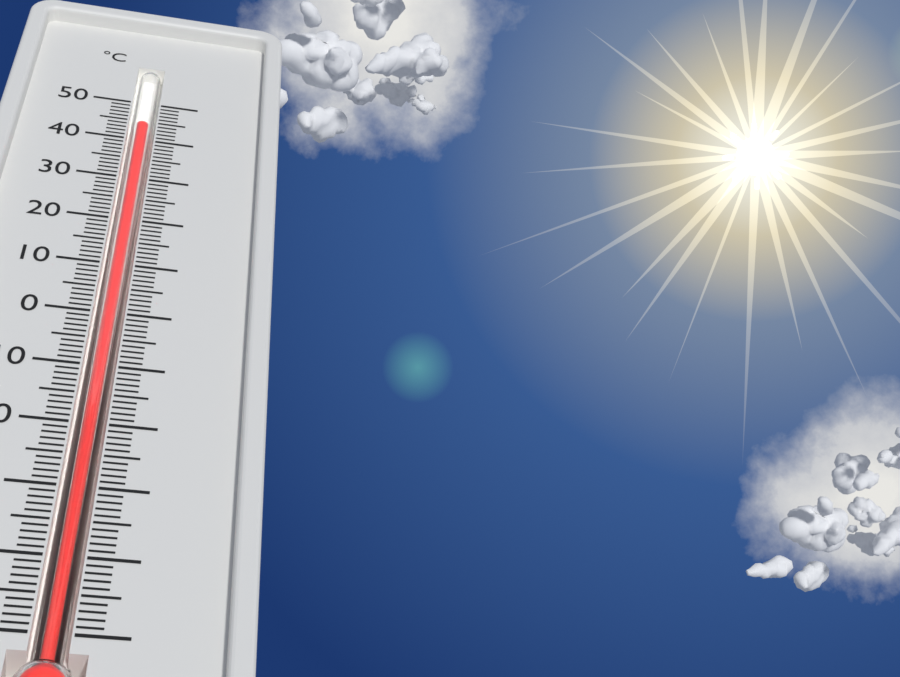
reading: 45 °C
